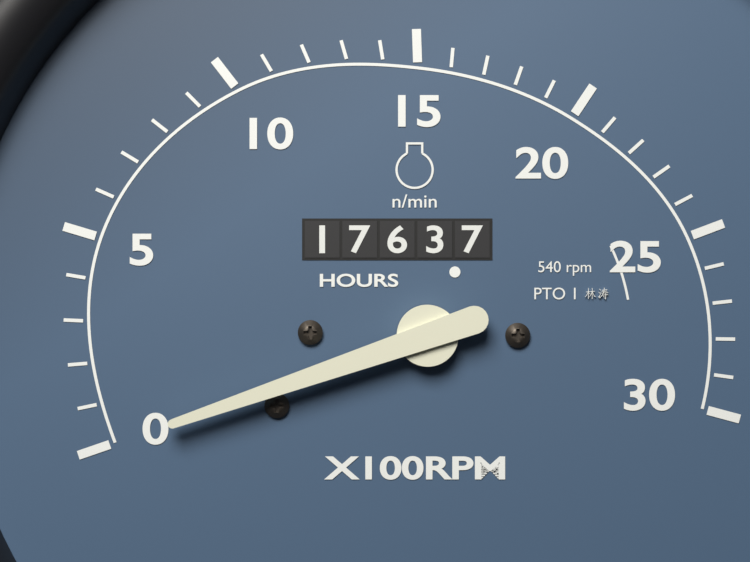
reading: 0 RPM
